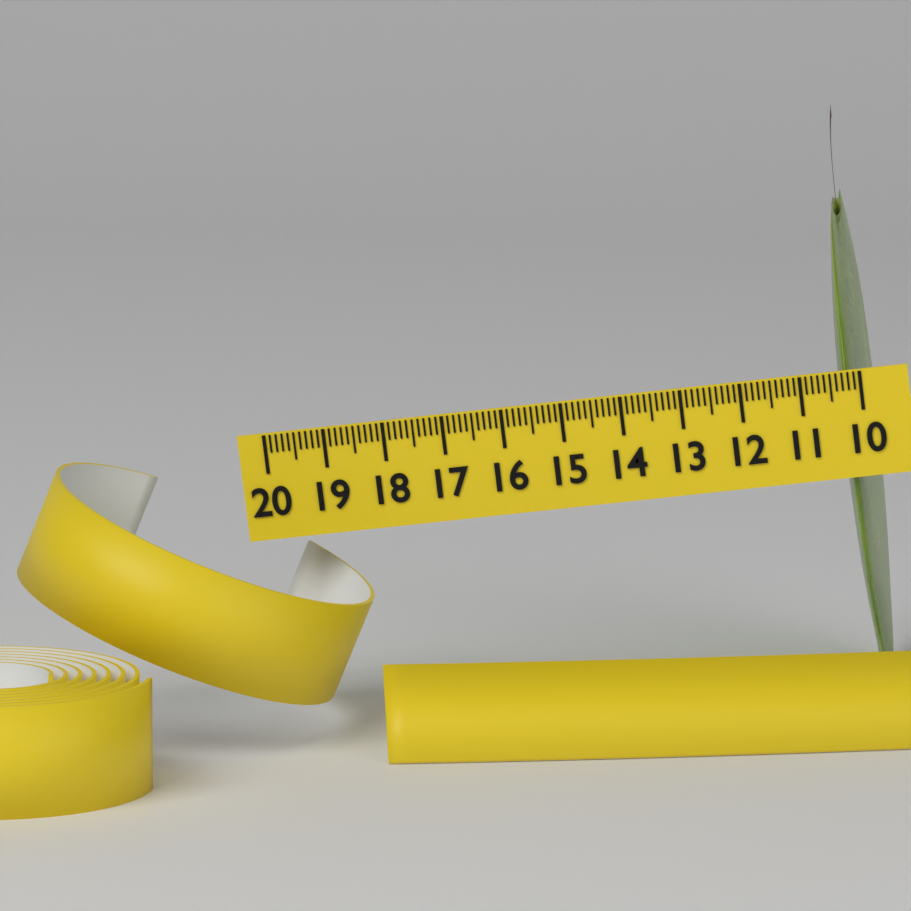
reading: 10.5 (no unit)
